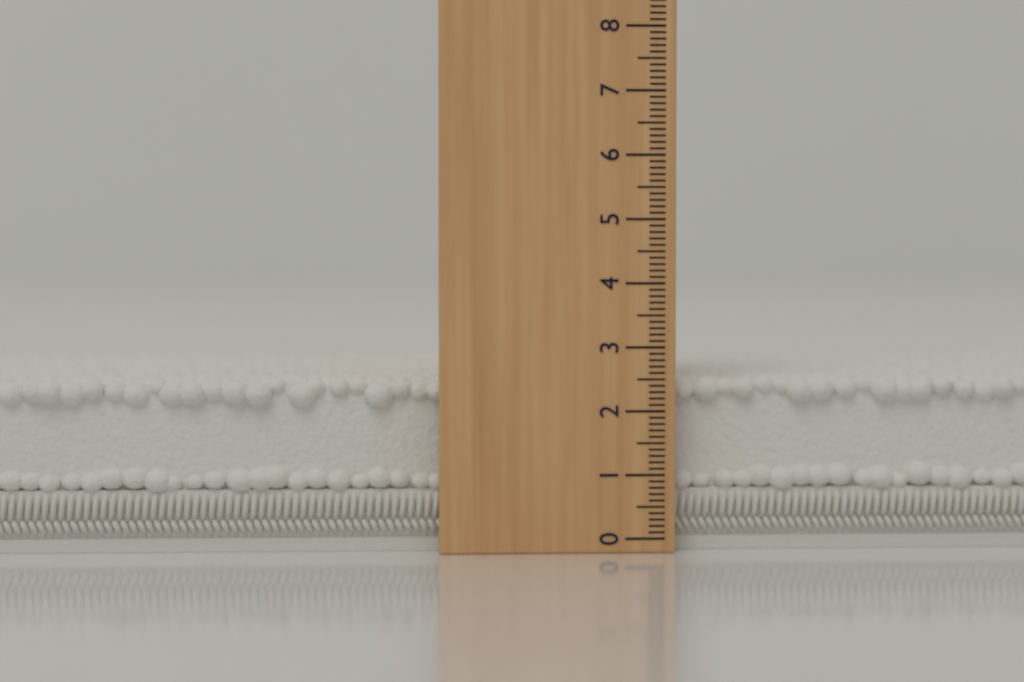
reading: 2.5 (no unit)
